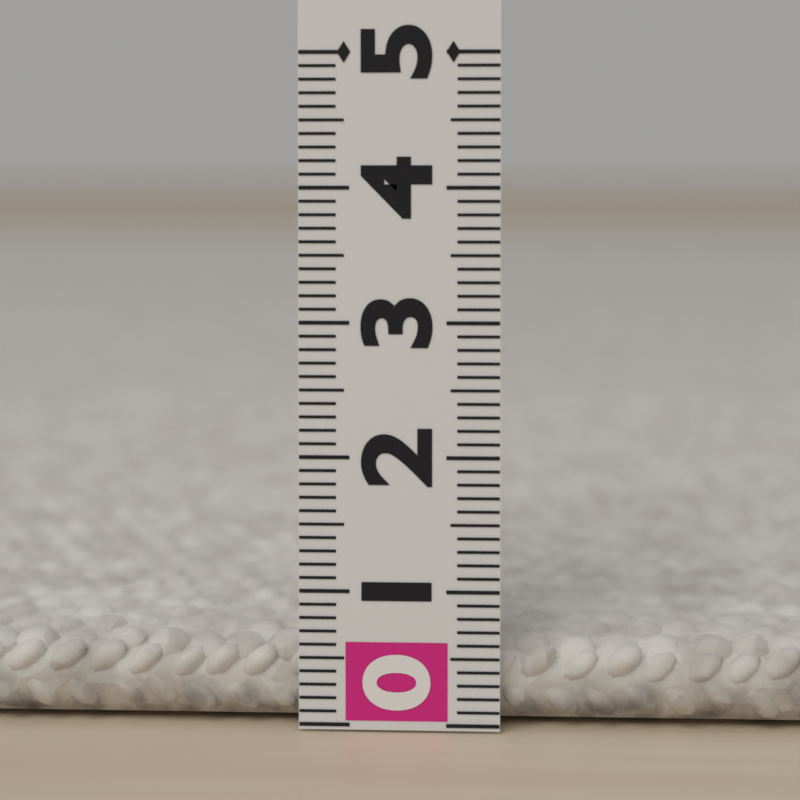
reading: 0.6 (no unit)
